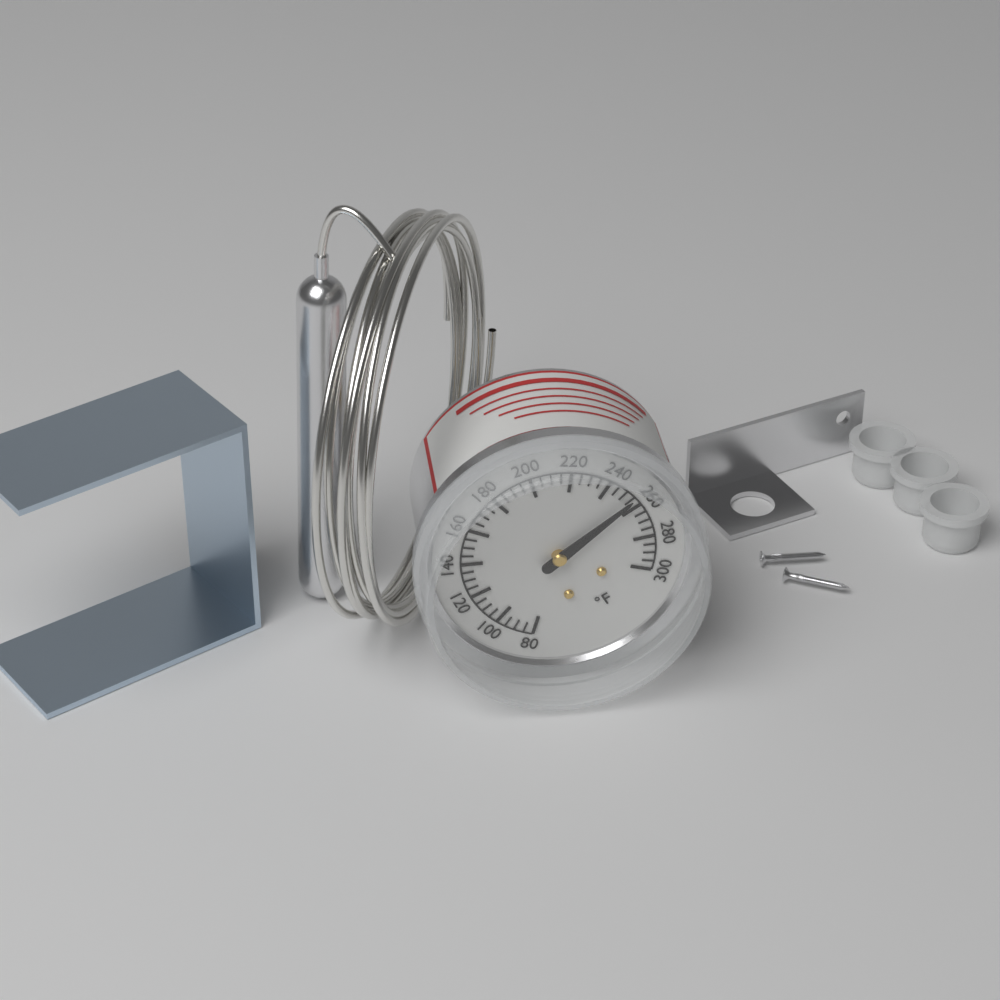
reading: 255 °F
